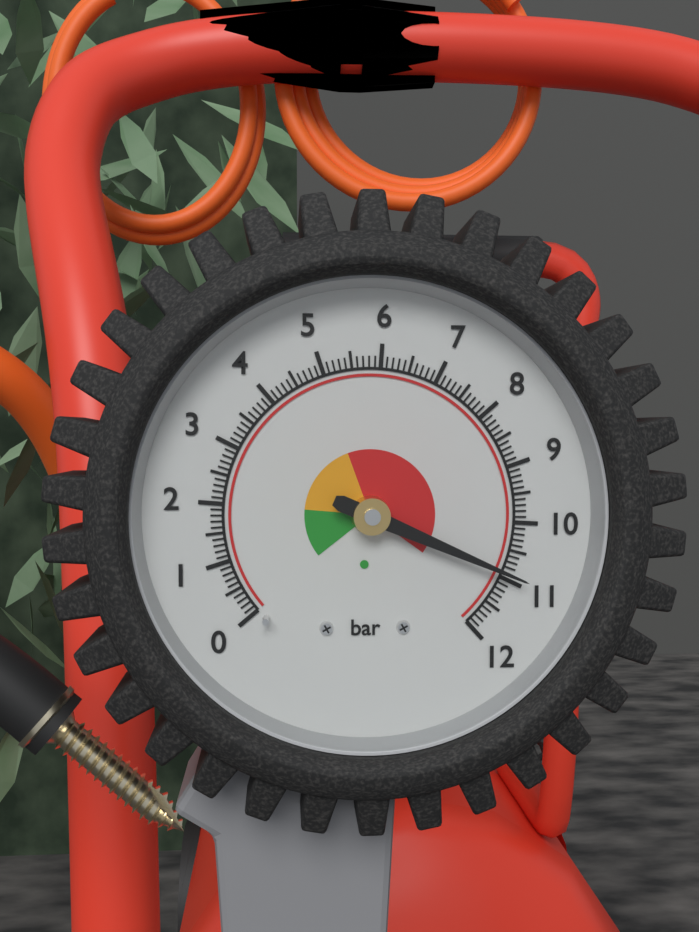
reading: 10.9 bar
